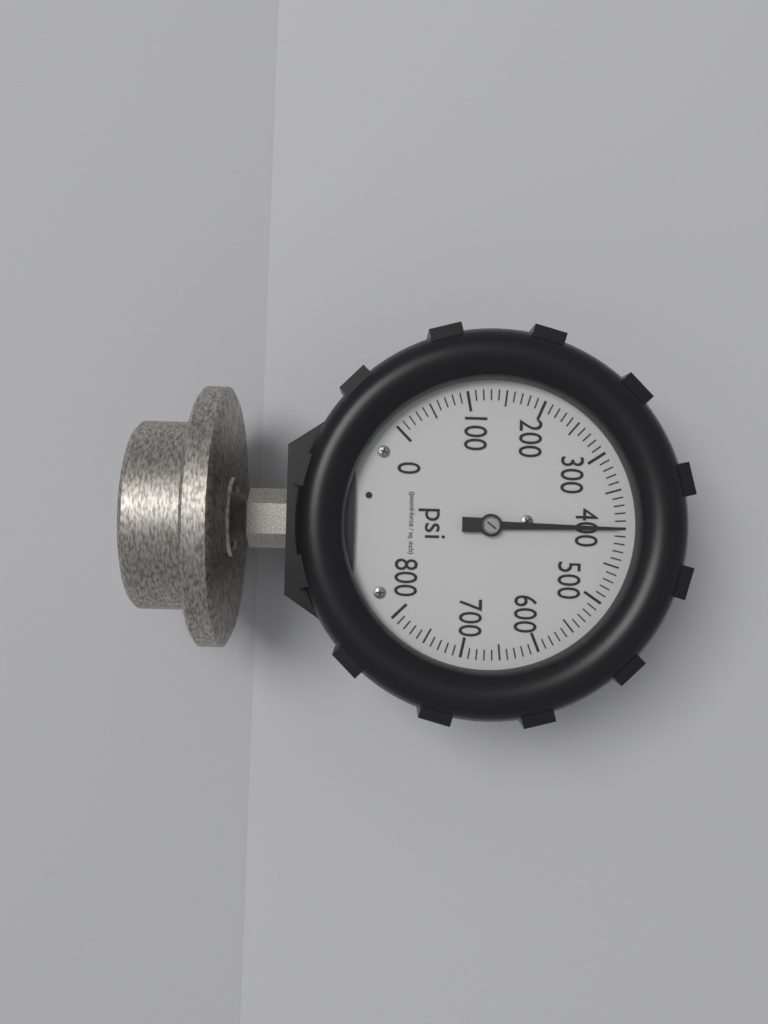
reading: 400 psi
